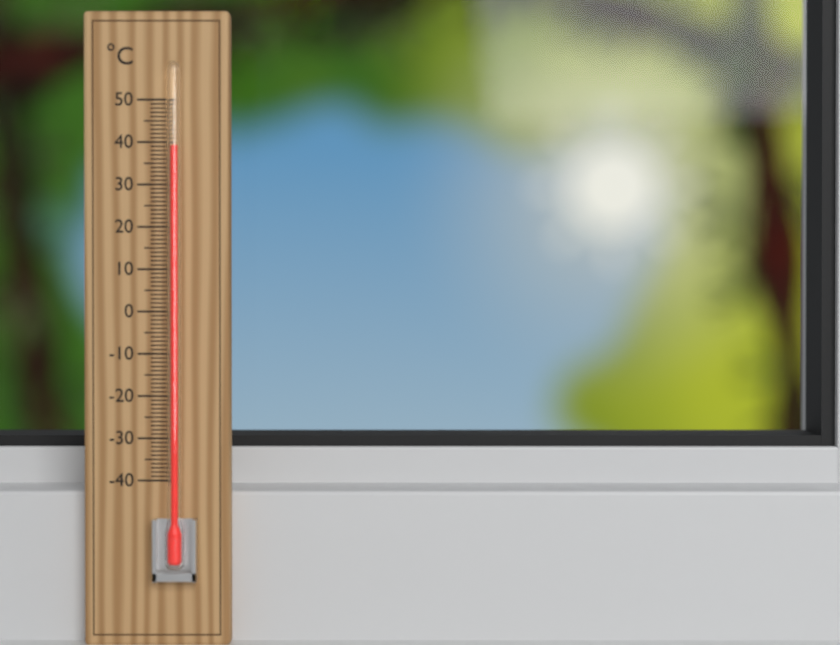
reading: 39 °C
